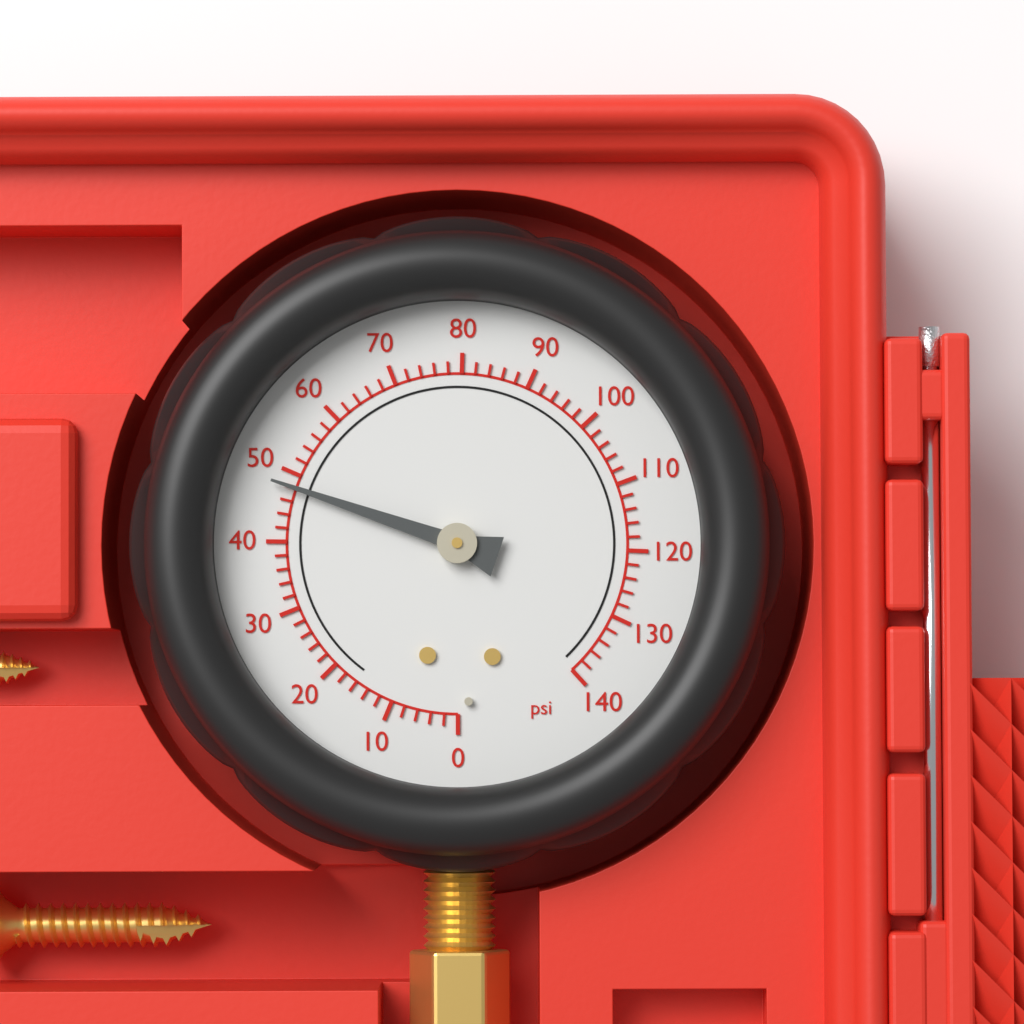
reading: 48 psi
